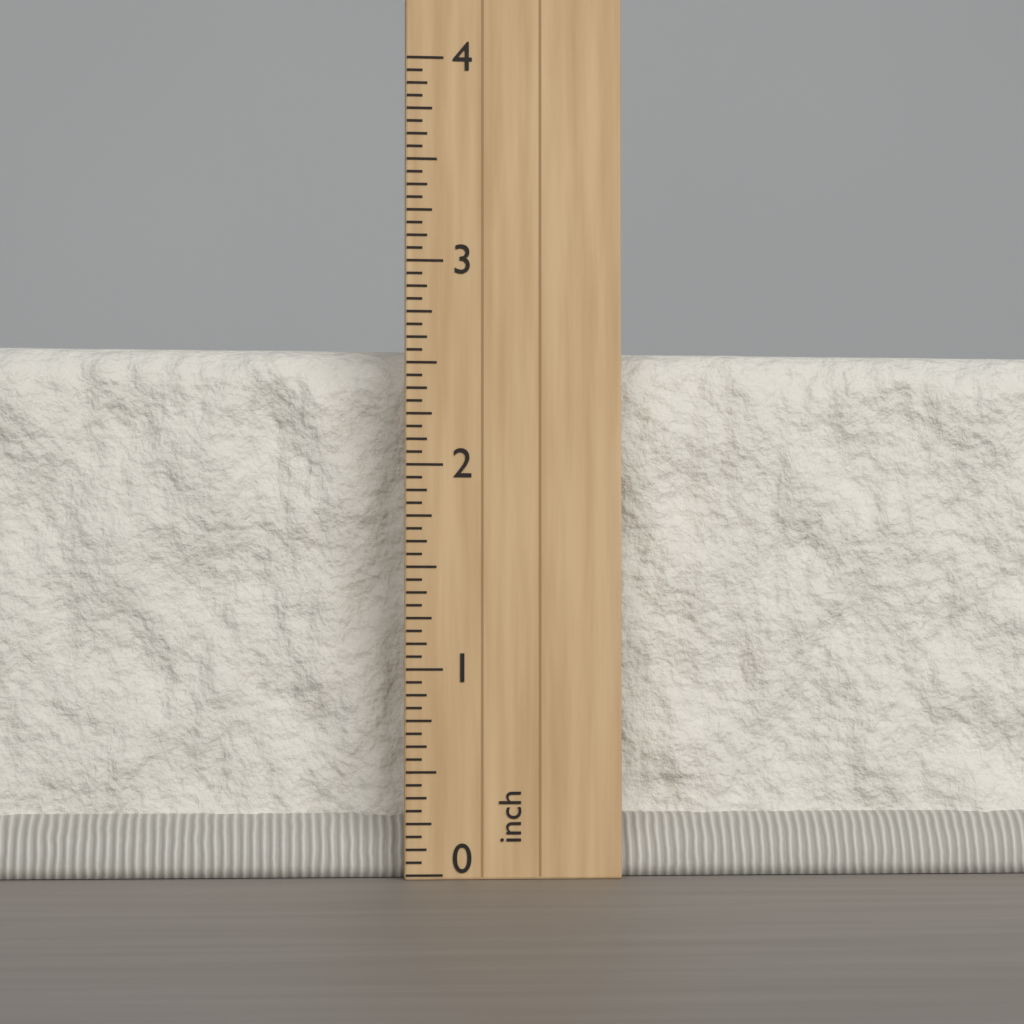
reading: 2.6250 inch
